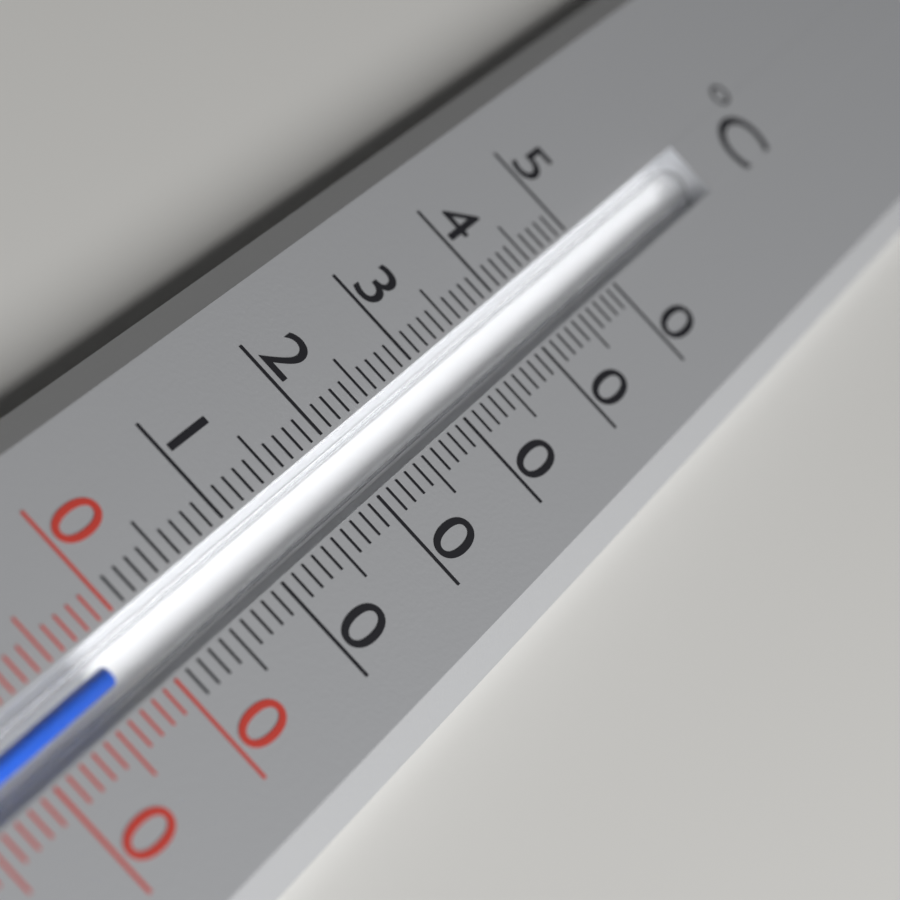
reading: -3 °C
